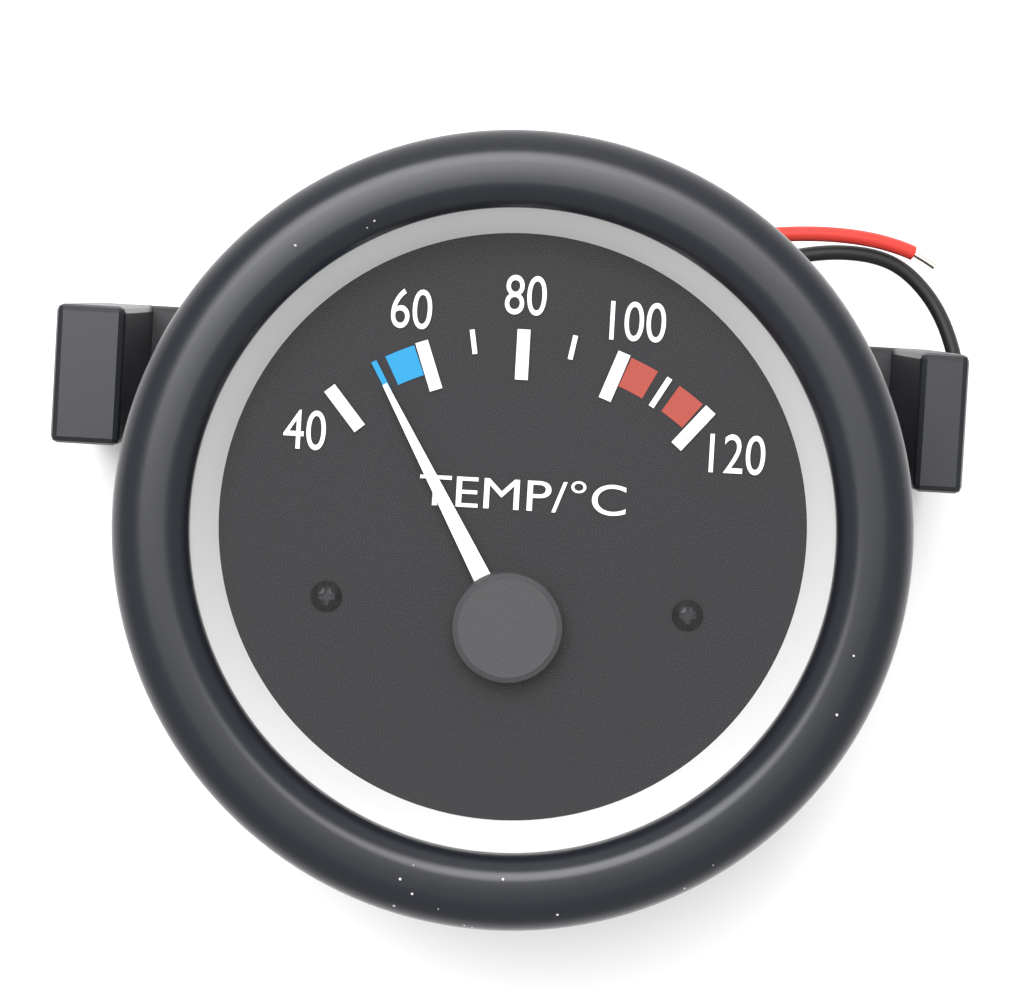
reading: 50 °C
